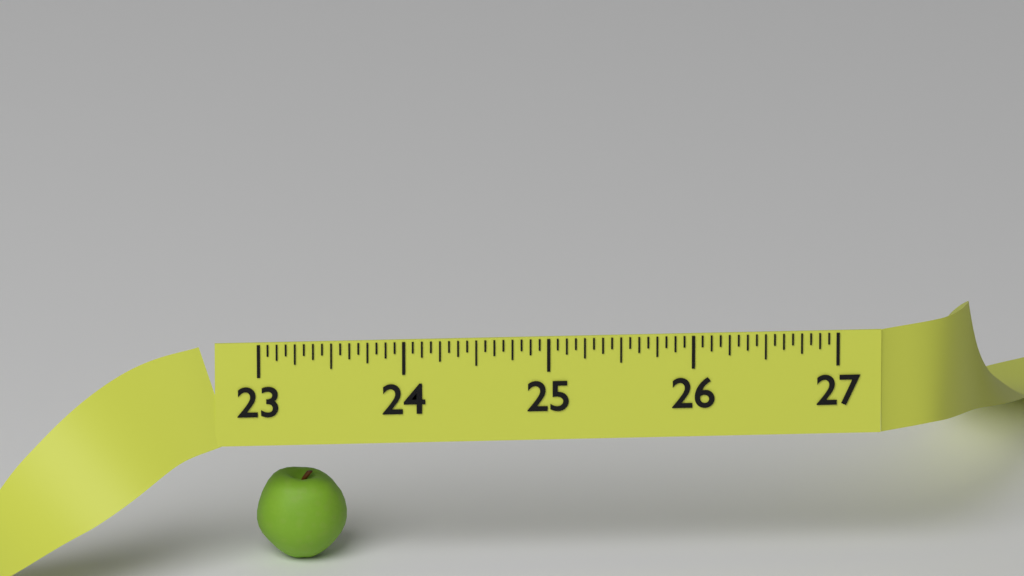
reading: 23.6250 (no unit)
